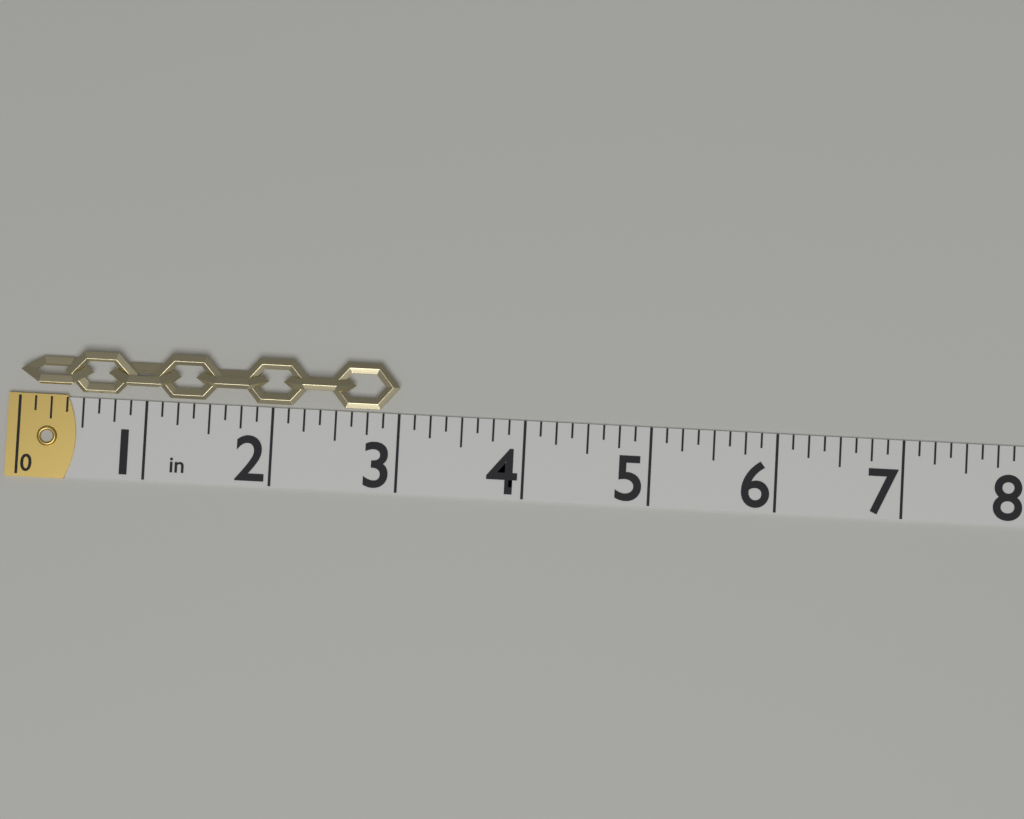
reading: 3.000 in
